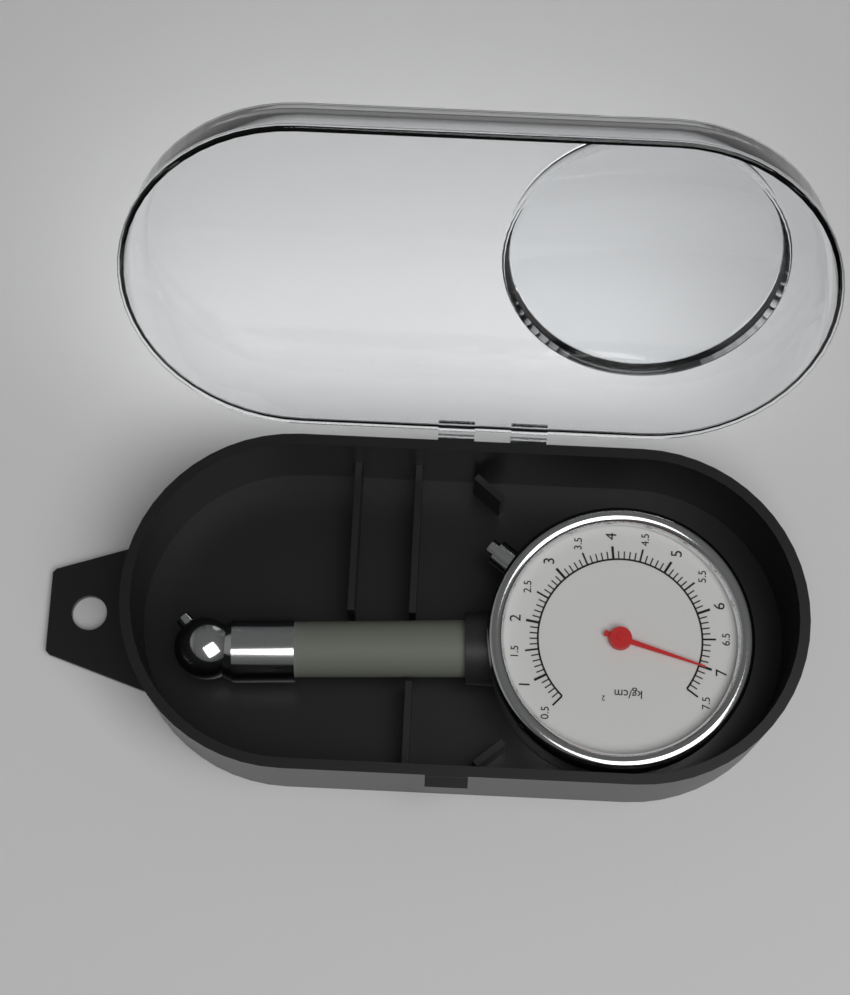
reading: 7.0 kg/cm²
